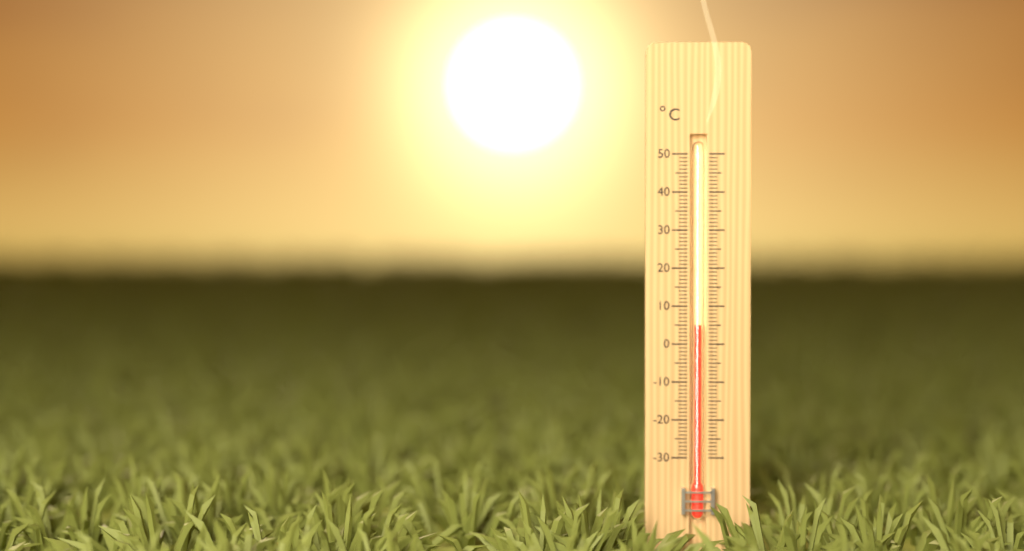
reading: 5 °C
